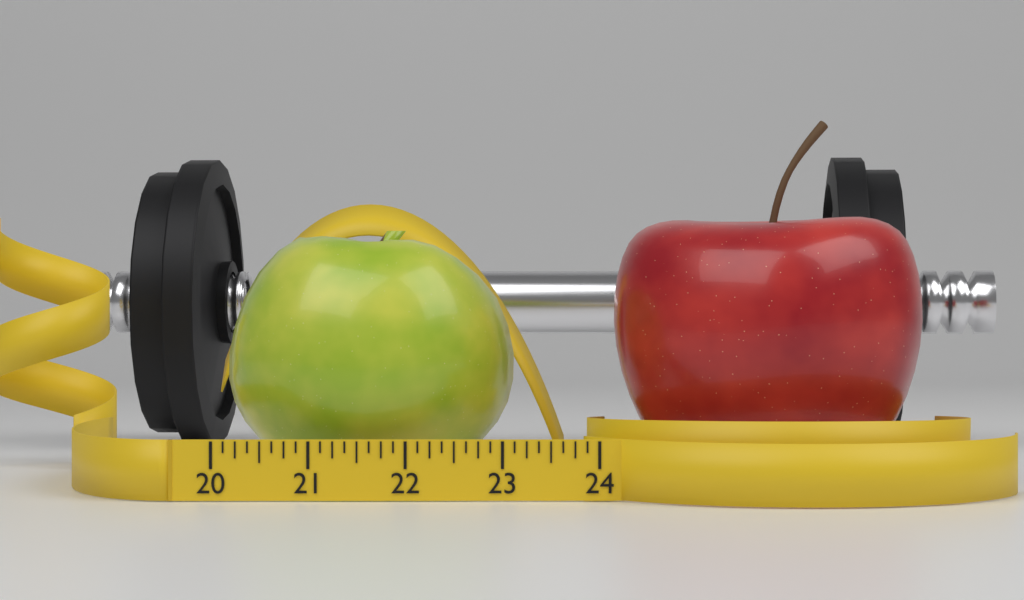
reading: 23.125 (no unit)
